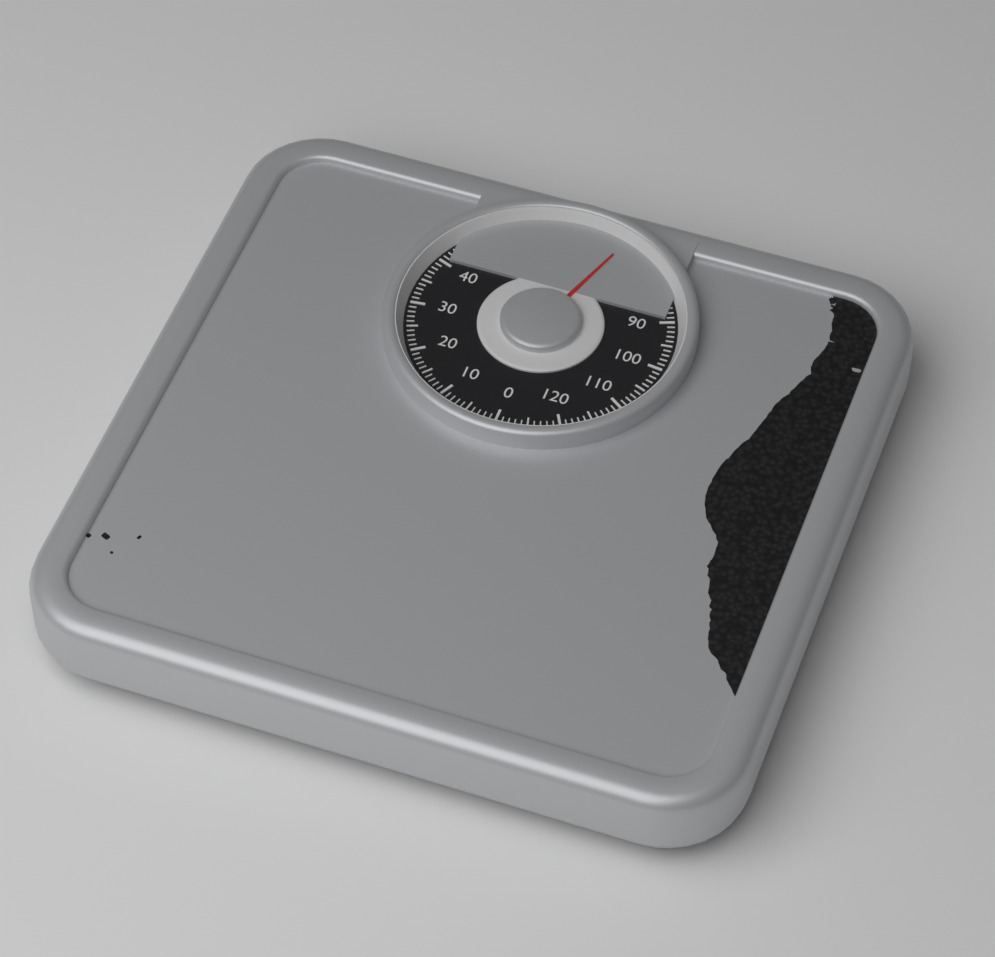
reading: 72 kg
